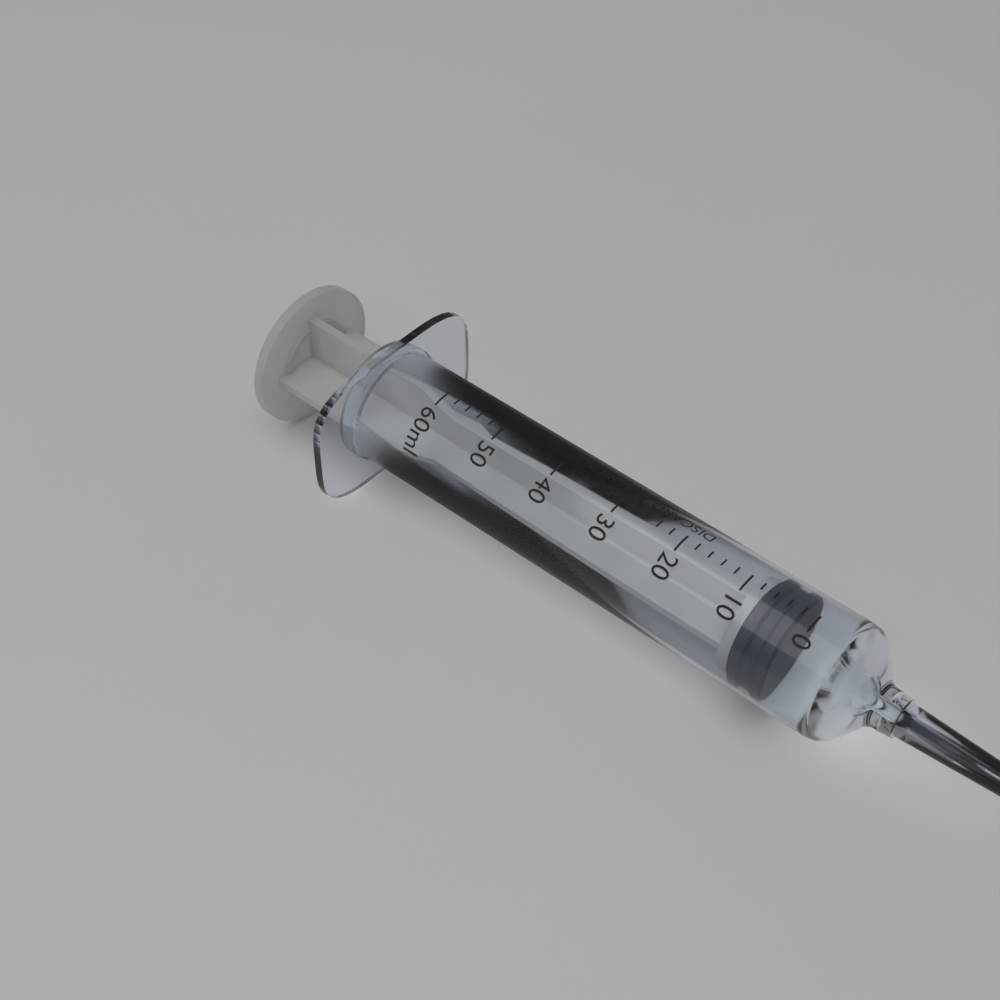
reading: 2 ml
